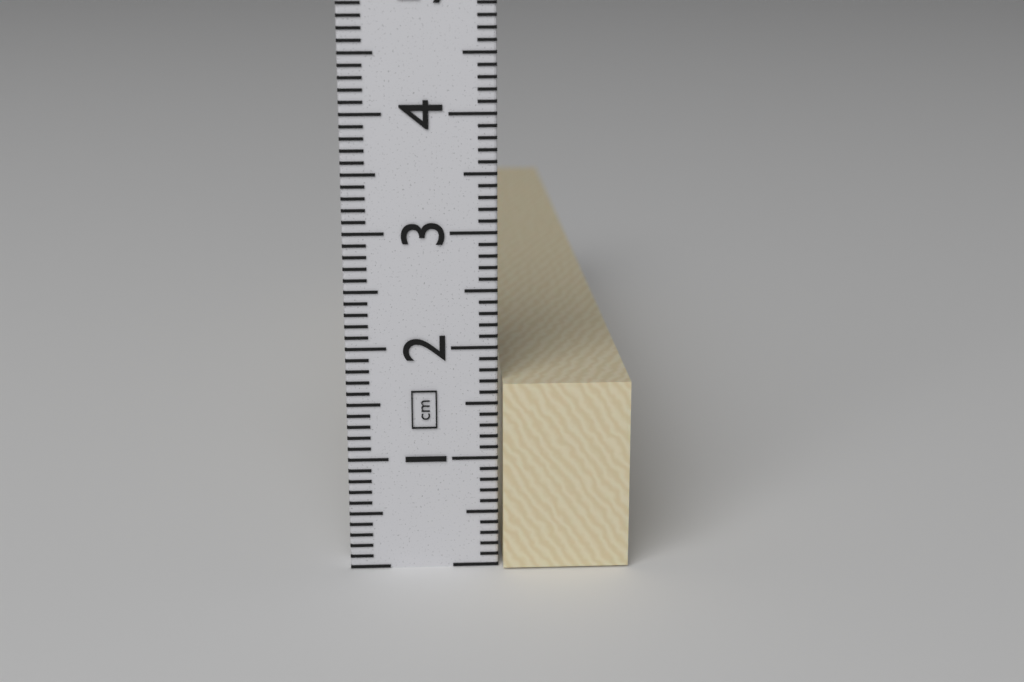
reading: 1.7 cm
